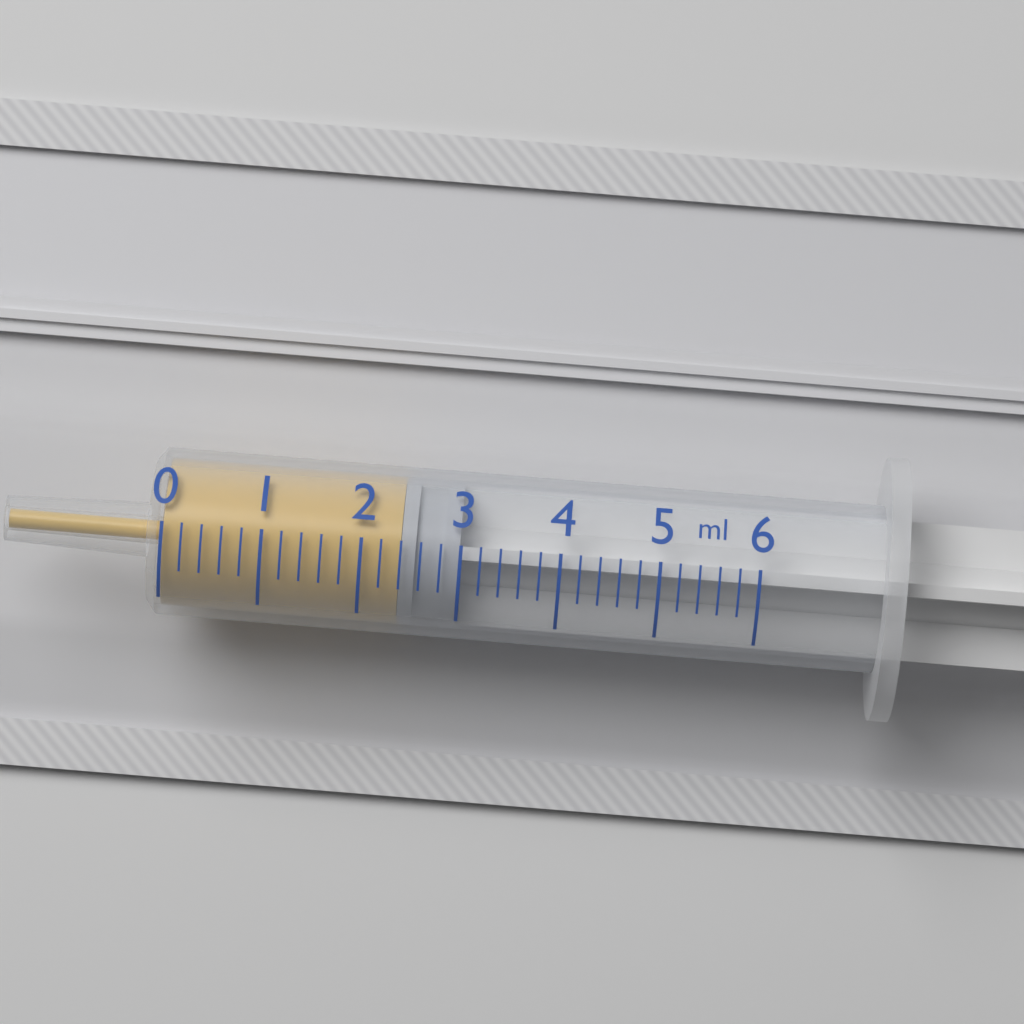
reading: 2.4 ml
